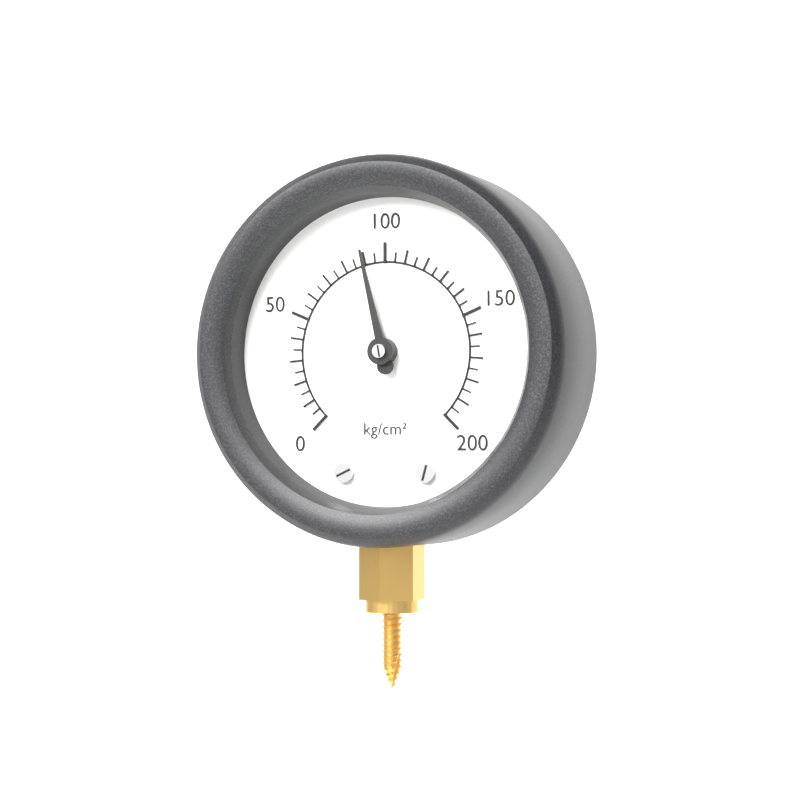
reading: 90 kg/cm²
